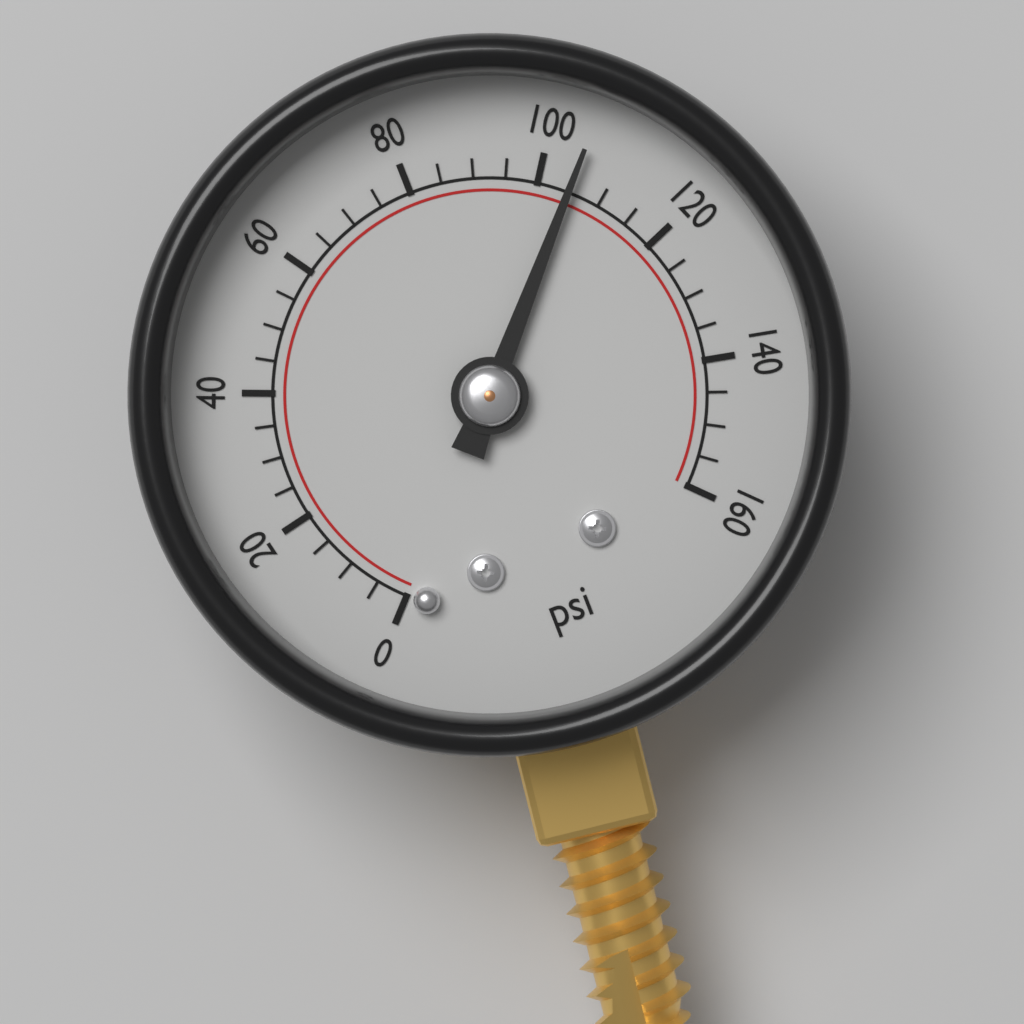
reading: 105 psi
